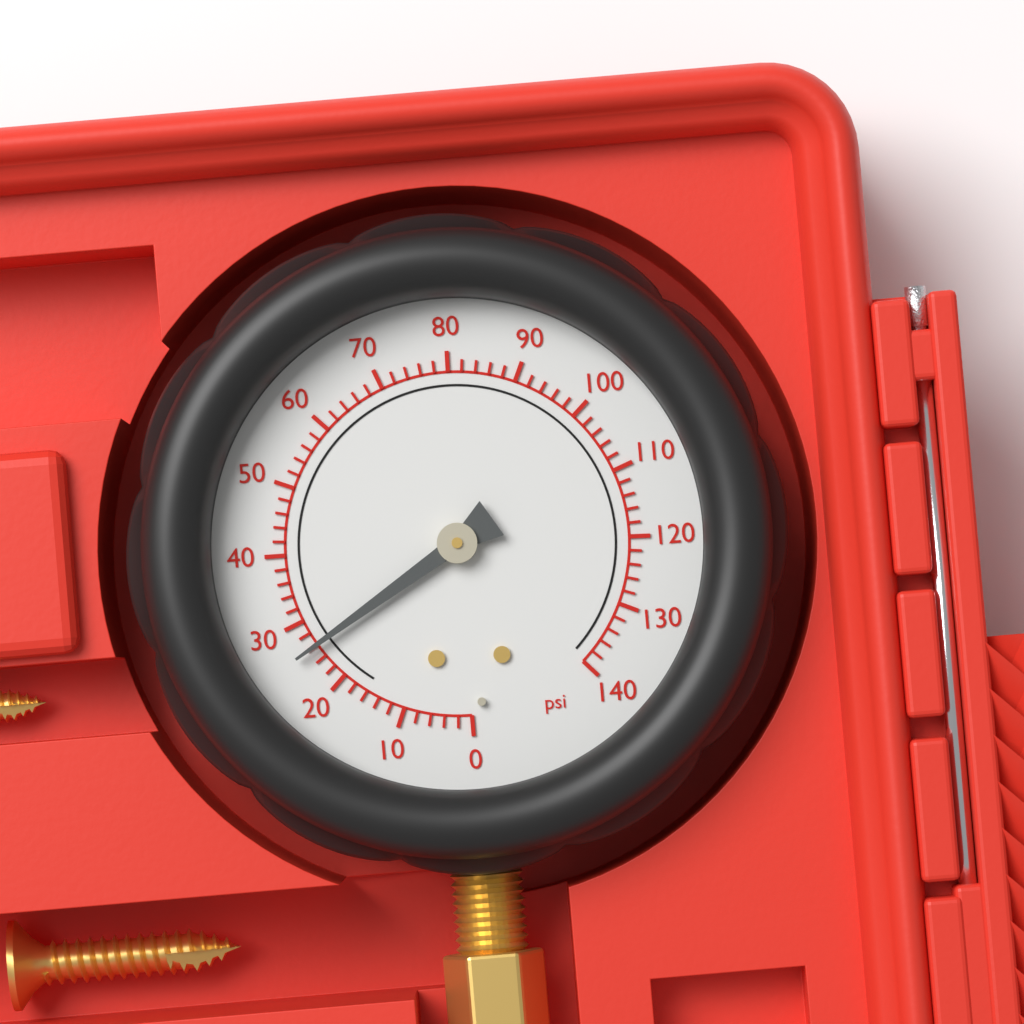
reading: 26 psi
